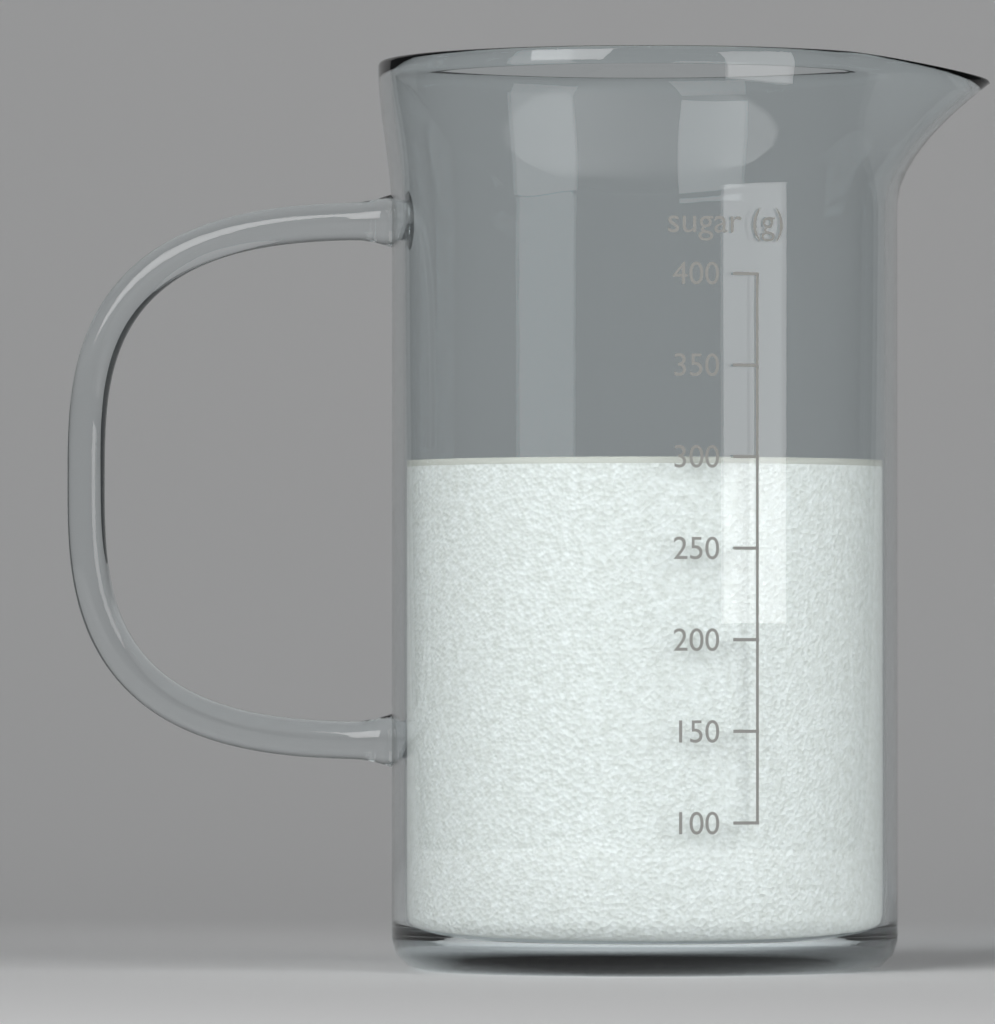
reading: 300 g
